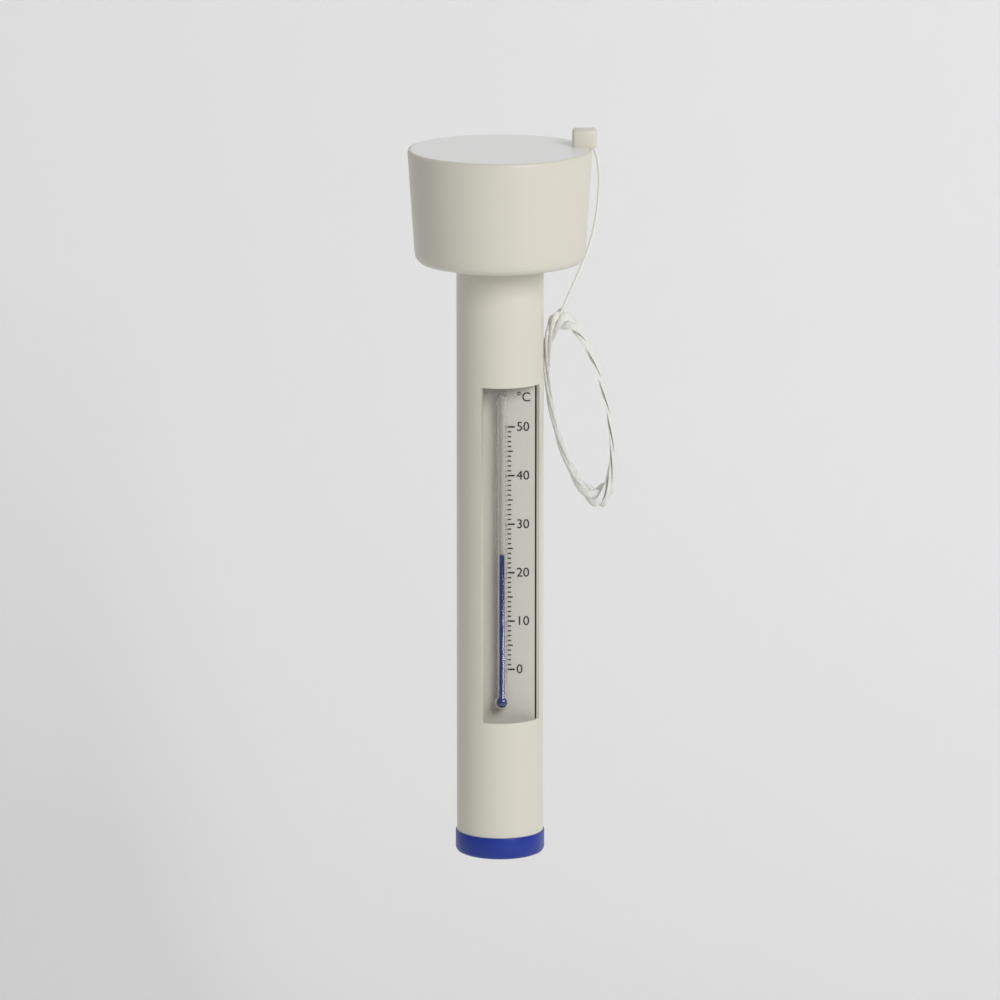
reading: 24 °C
